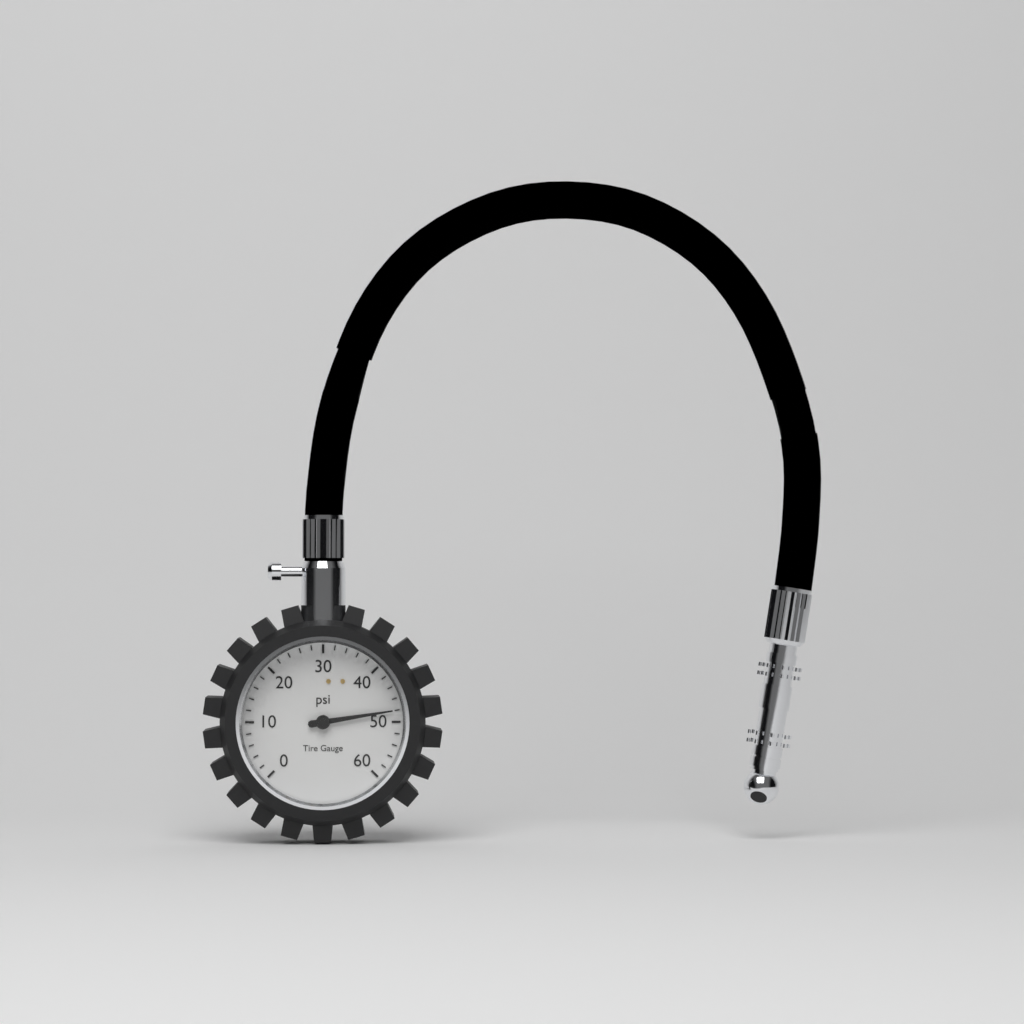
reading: 48 psi
